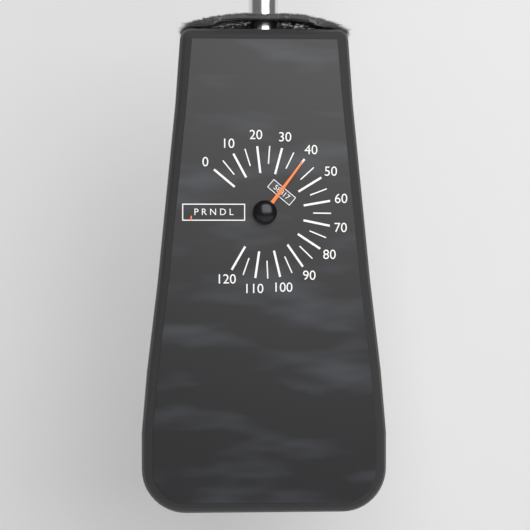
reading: 40 (no unit)
